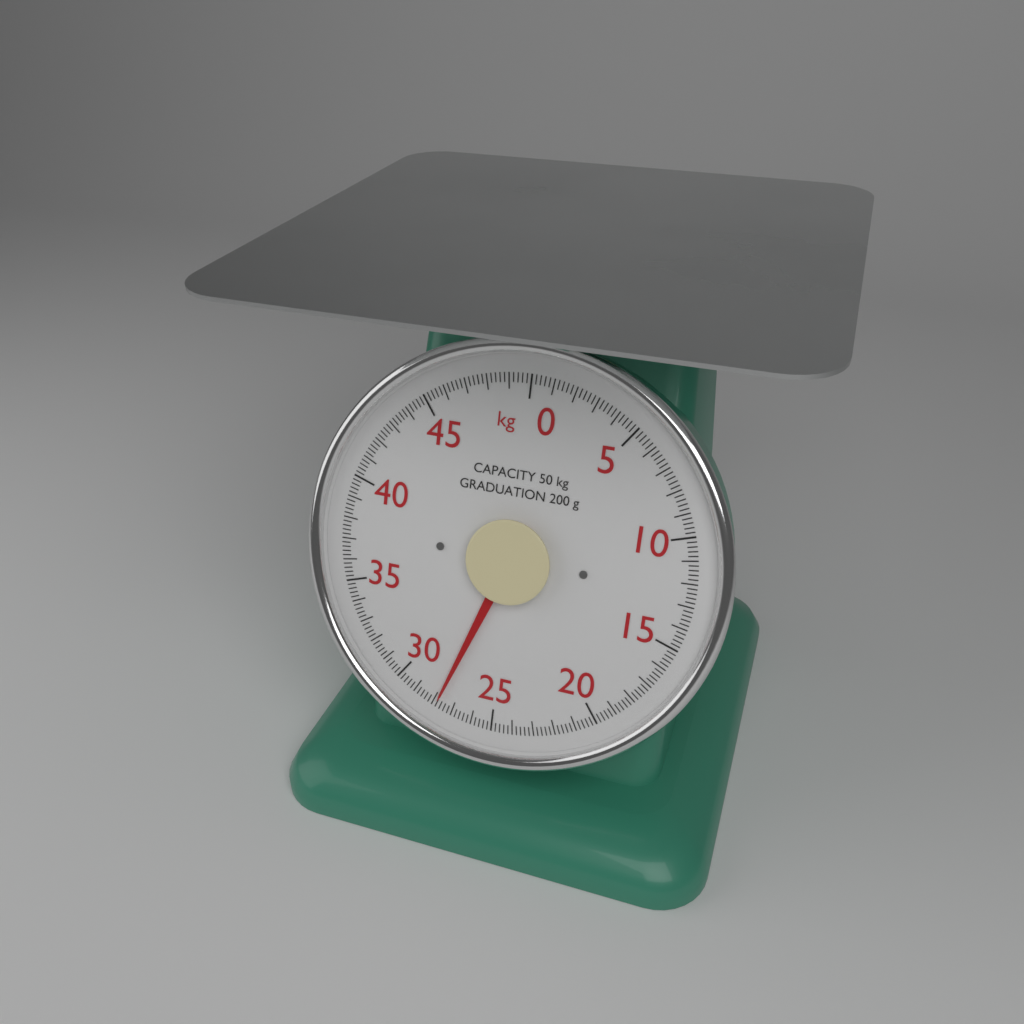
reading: 27.8 kg
